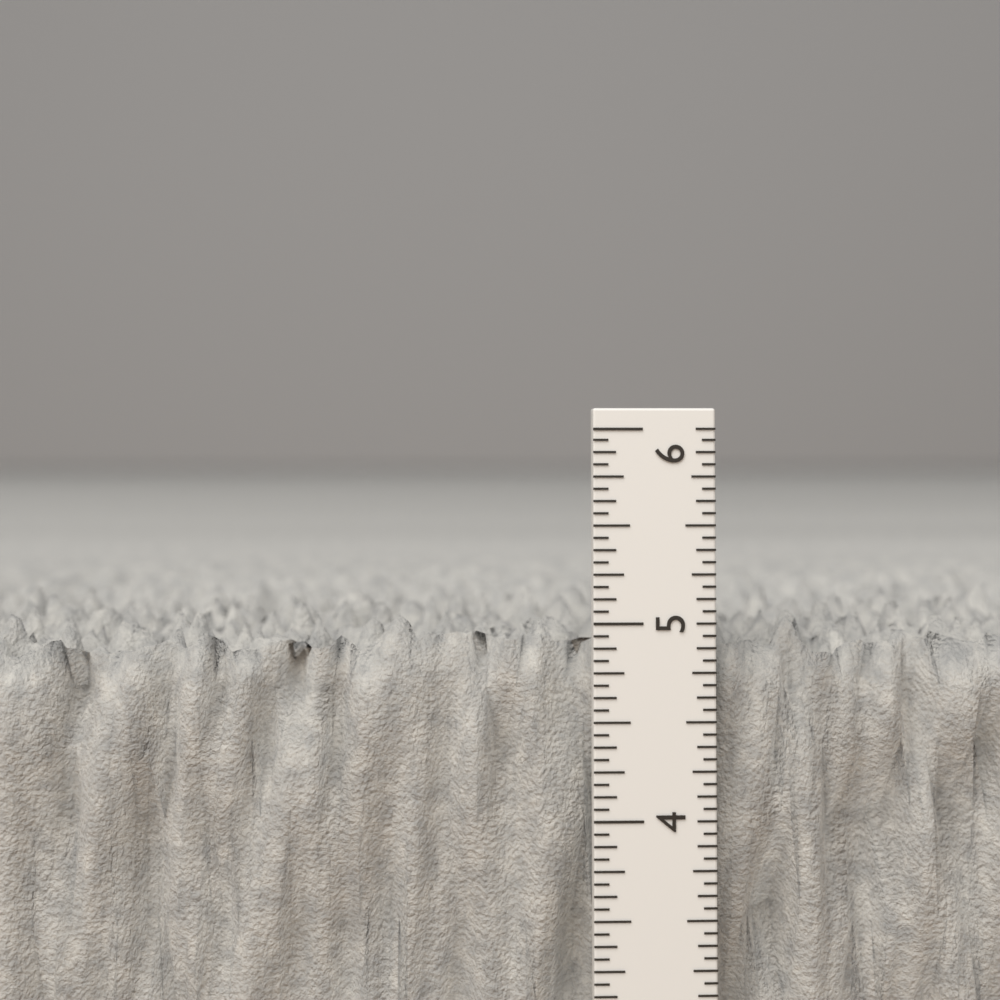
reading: 5.0000 in
